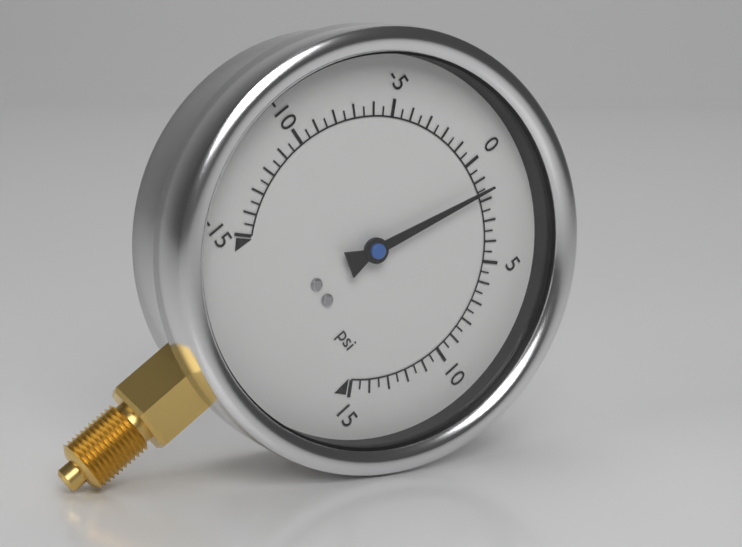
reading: 1.5 psi
